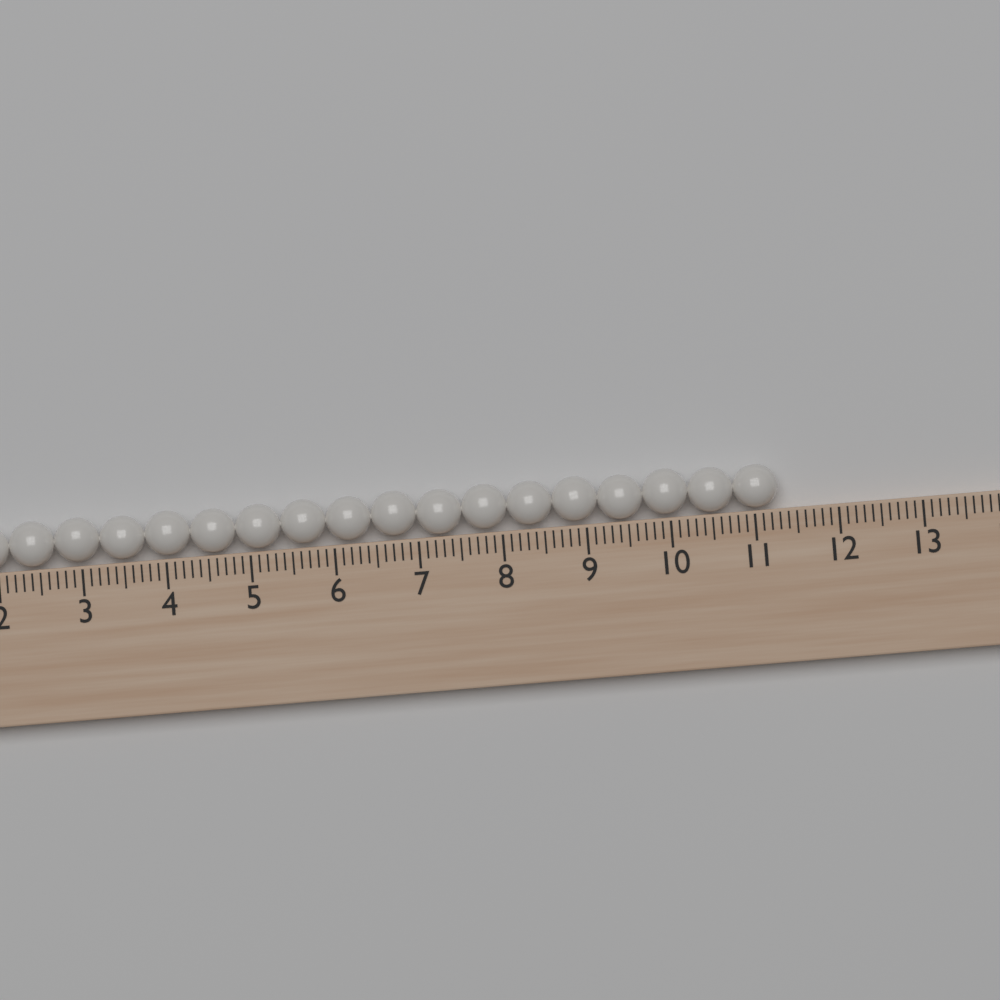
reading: 11.3 (no unit)
